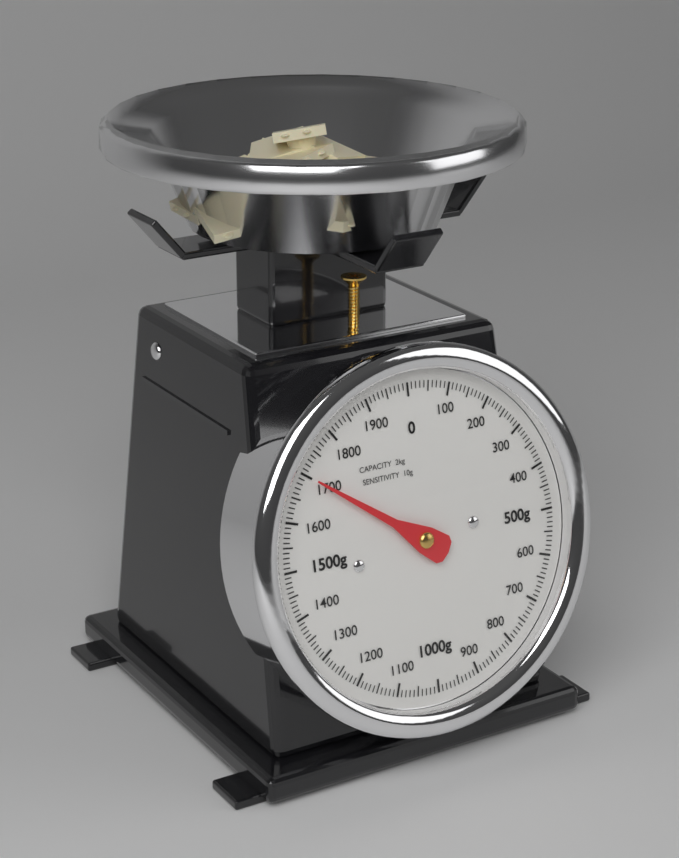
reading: 1700 g
